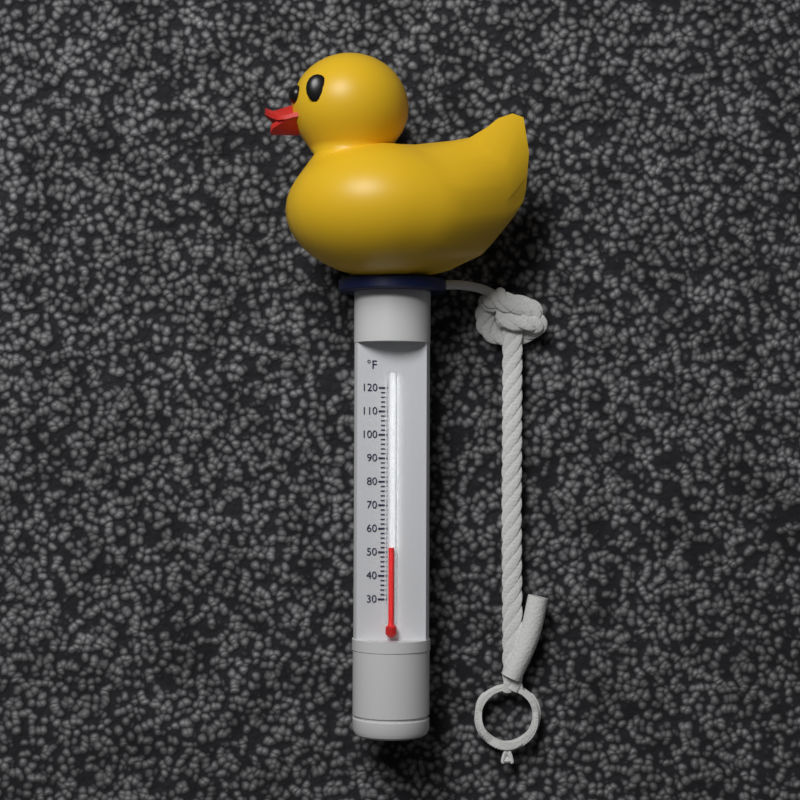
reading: 52 °F
